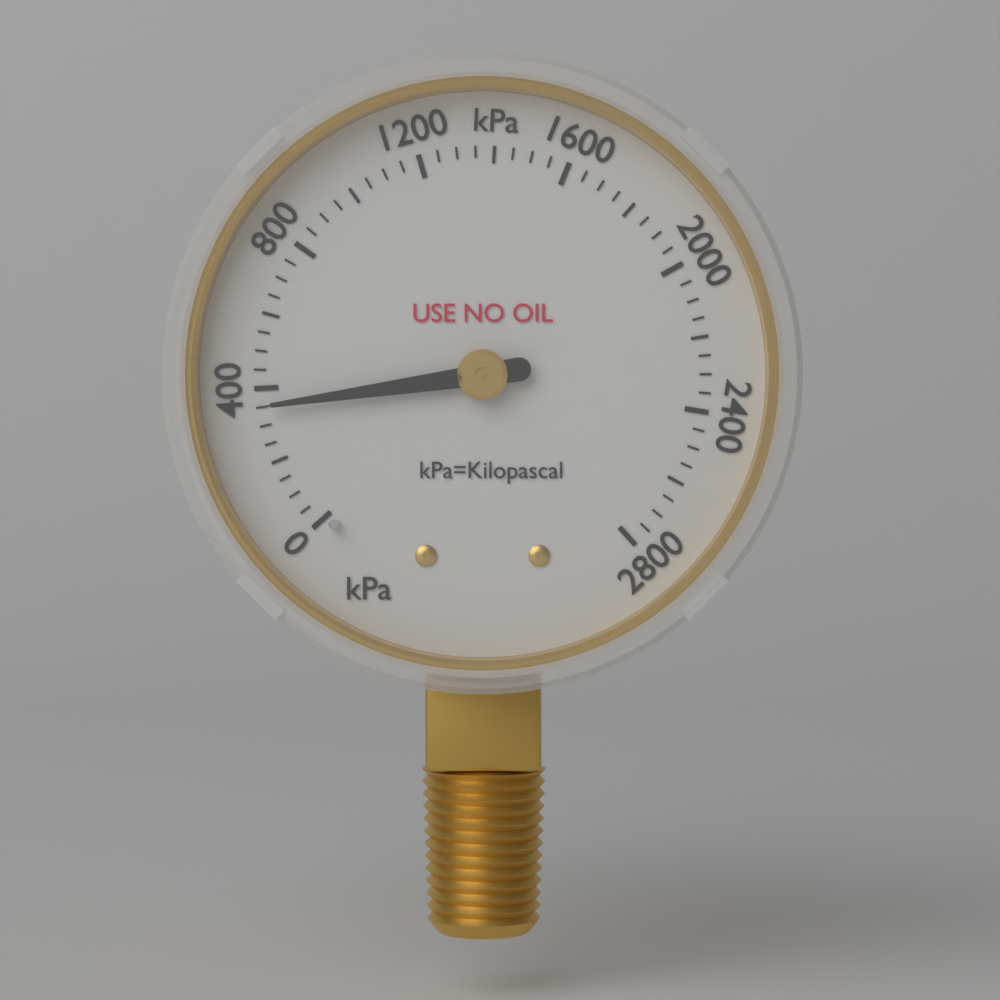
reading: 350 kPa
